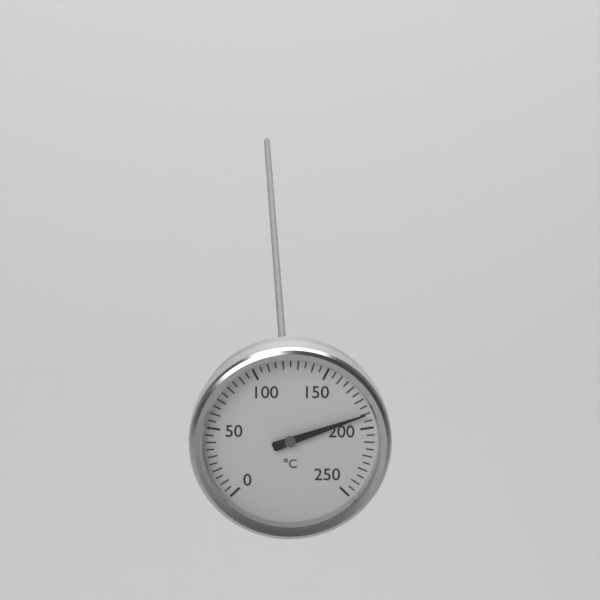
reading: 190 °C
